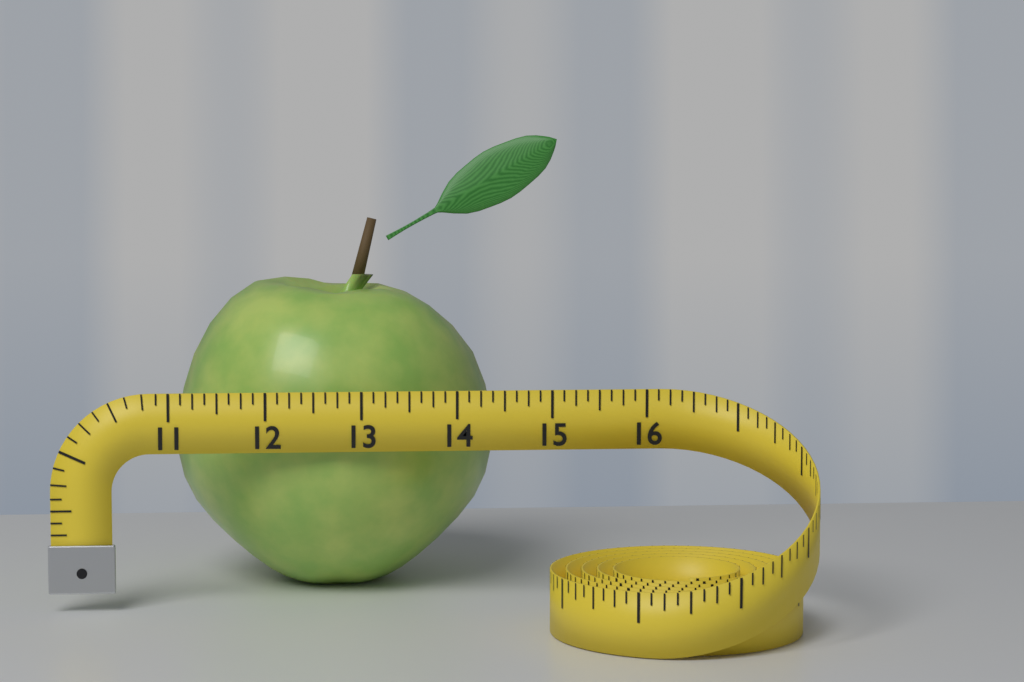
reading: 14.500 (no unit)
